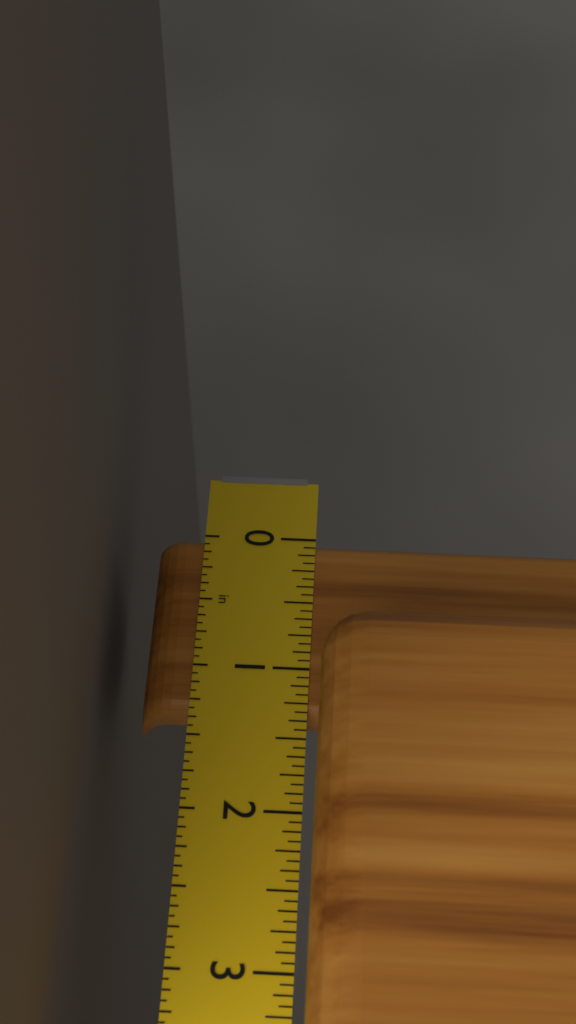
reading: 1.3125 in
